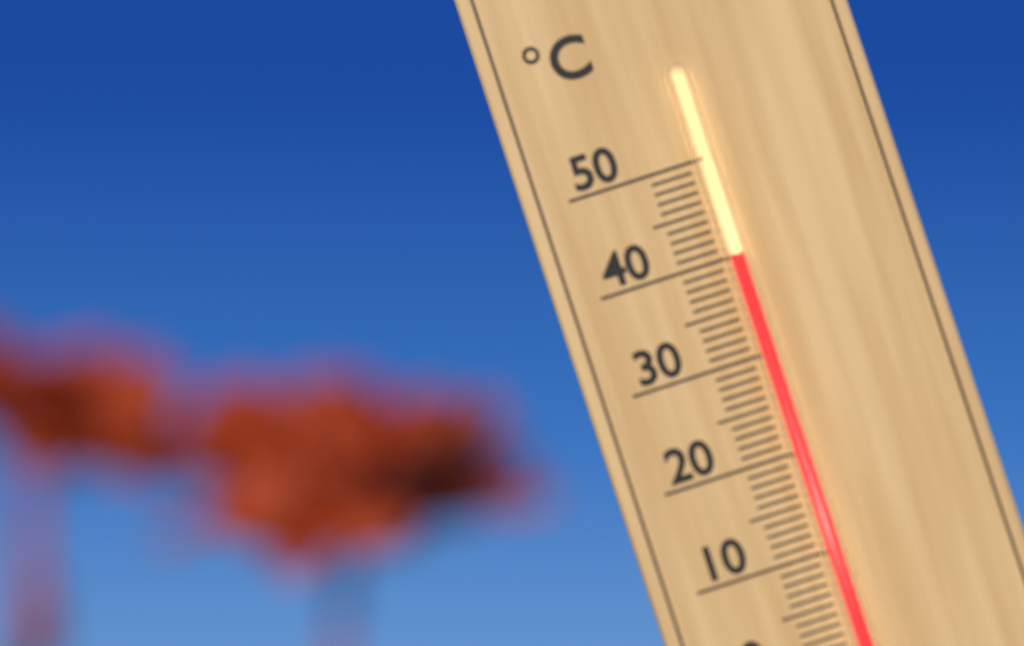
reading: 40 °C
